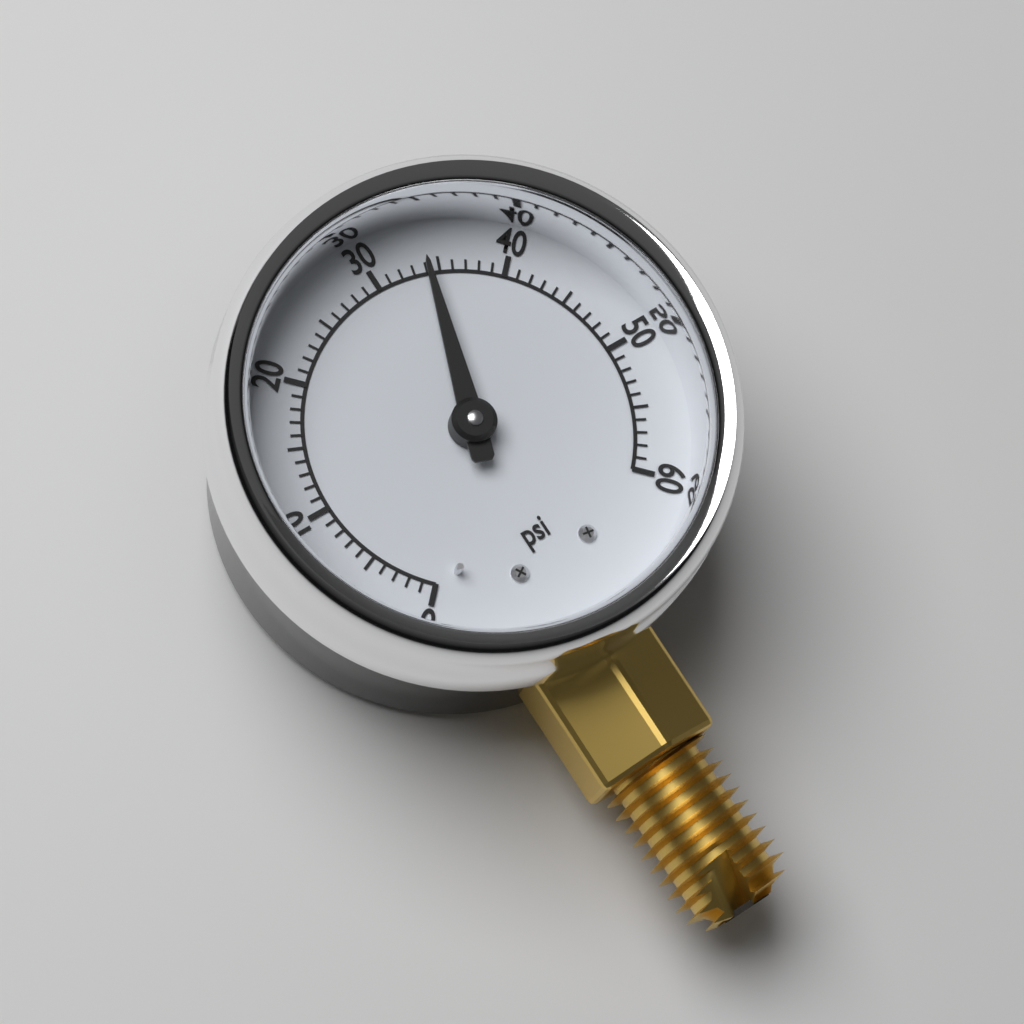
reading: 34 psi
